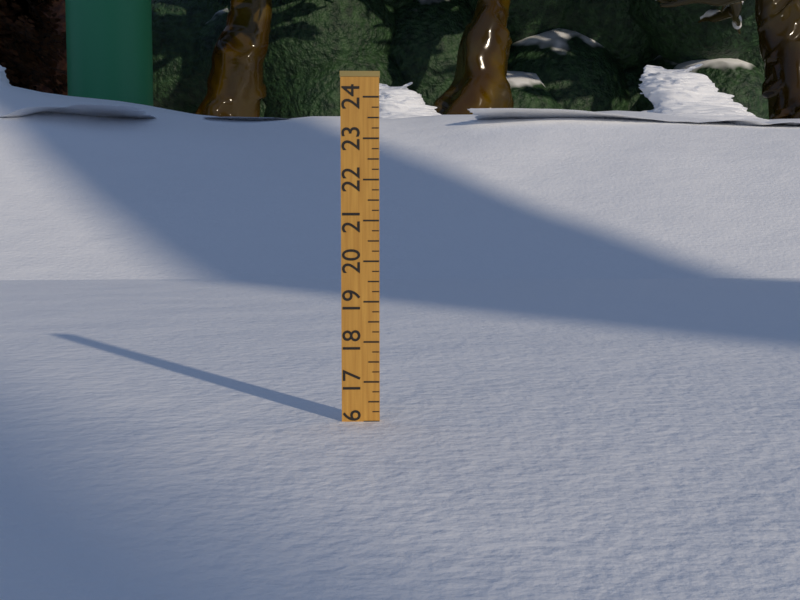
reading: 16.00 (no unit)
